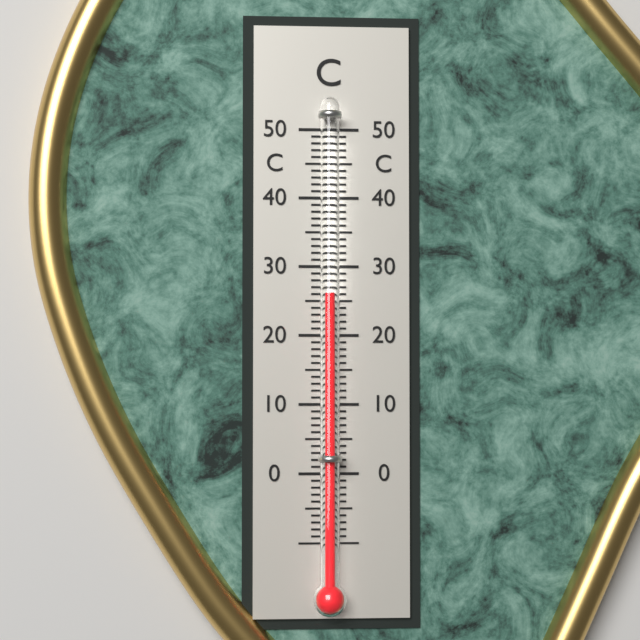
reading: 26 °C
